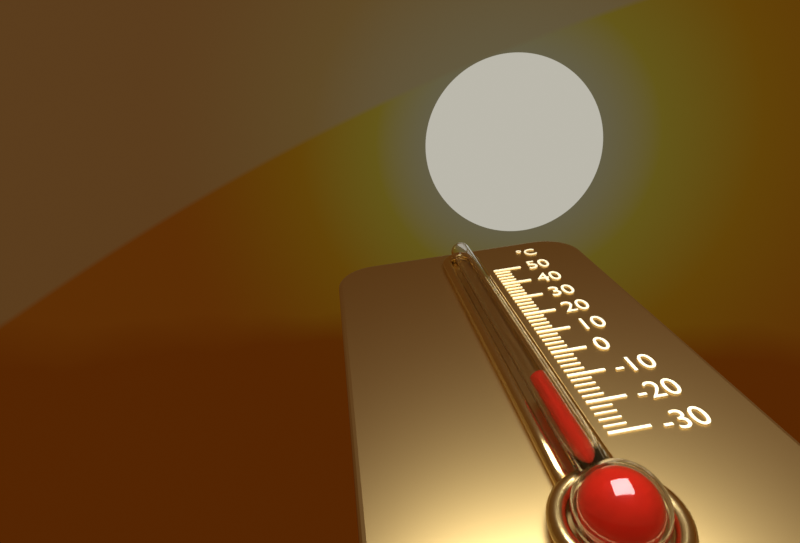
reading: -16 °C
